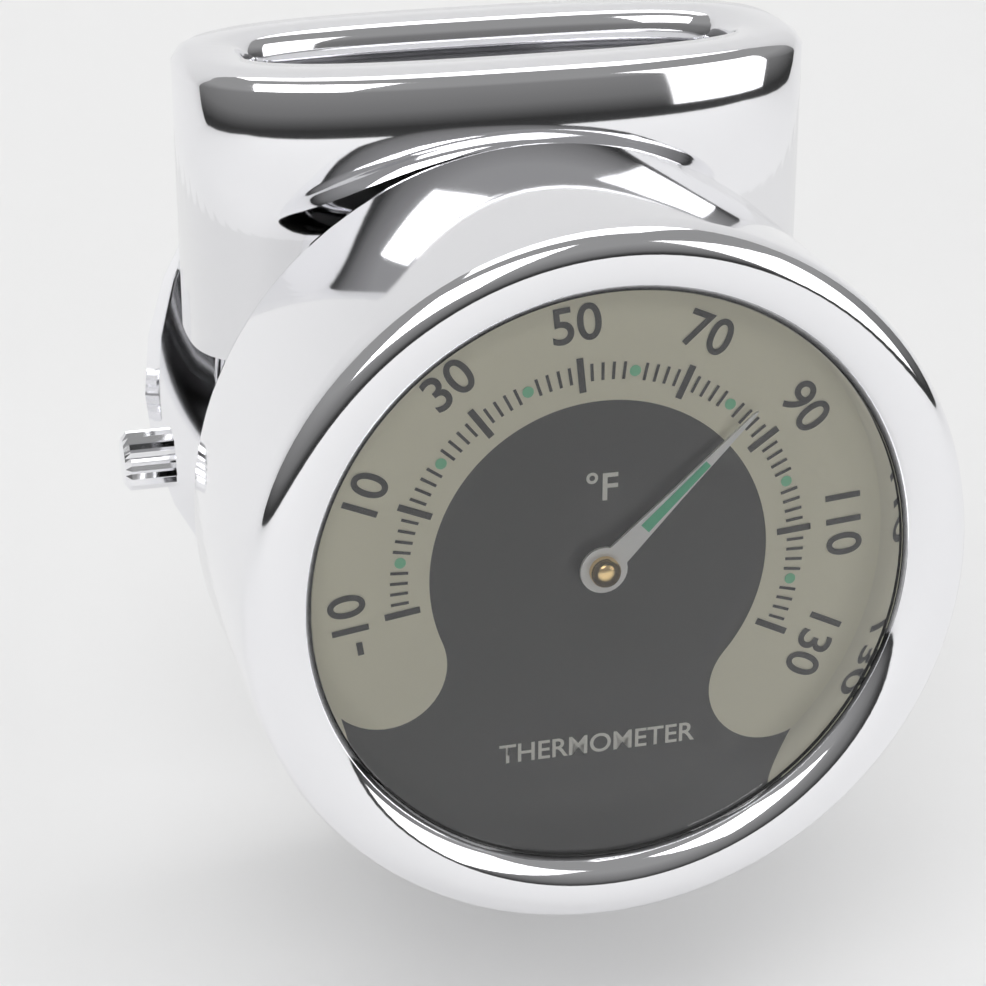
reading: 84 °F
